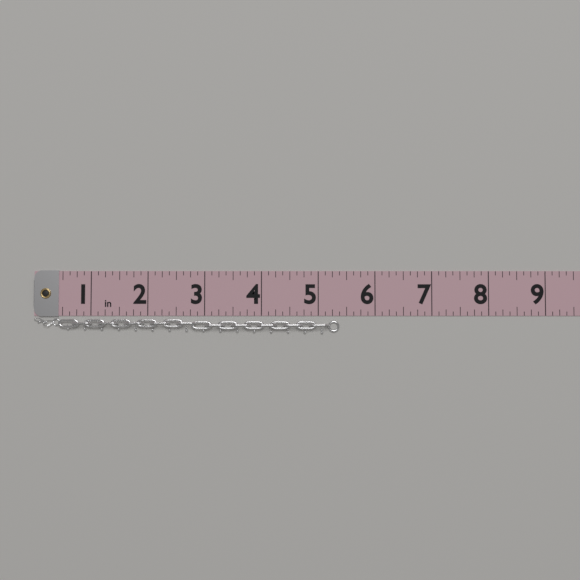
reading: 5.375 in
